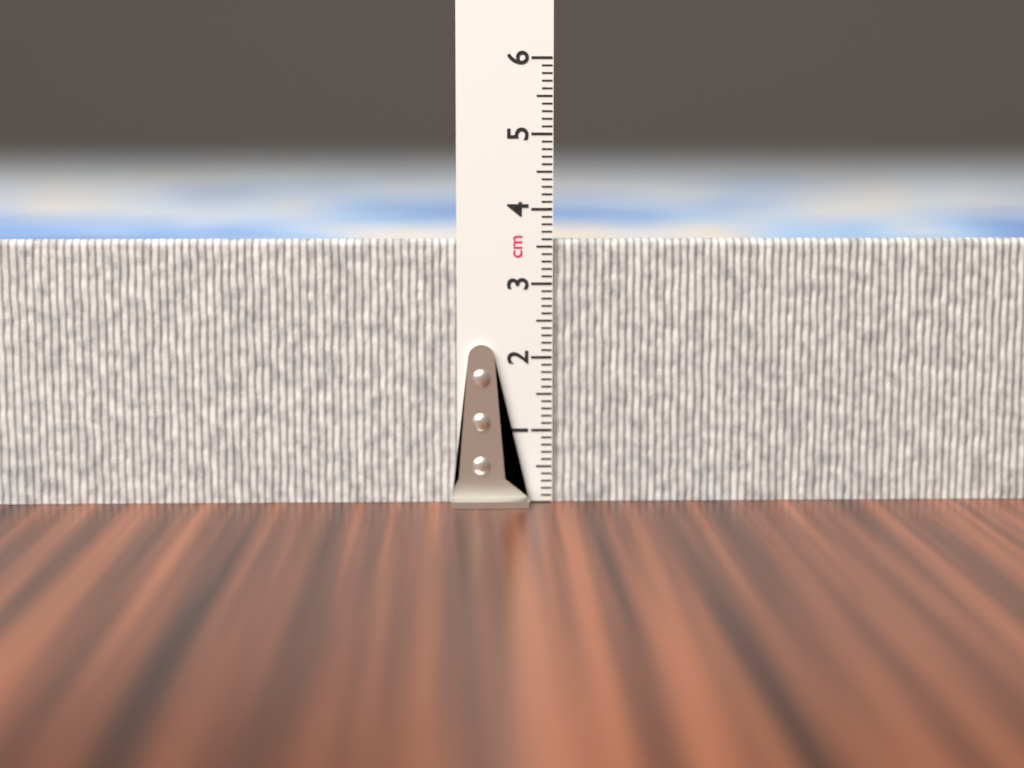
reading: 3.6 cm
